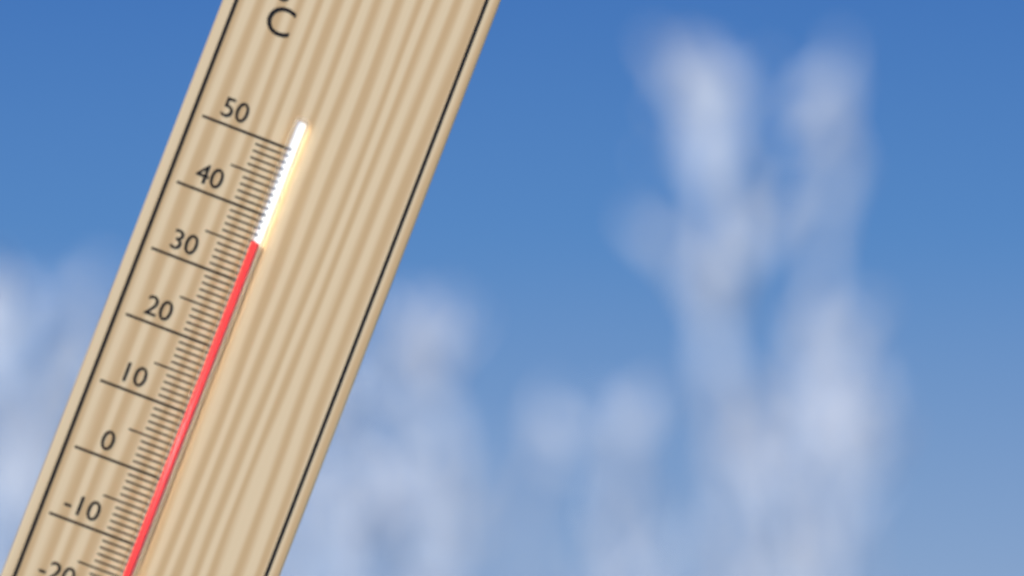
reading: 36 °C
